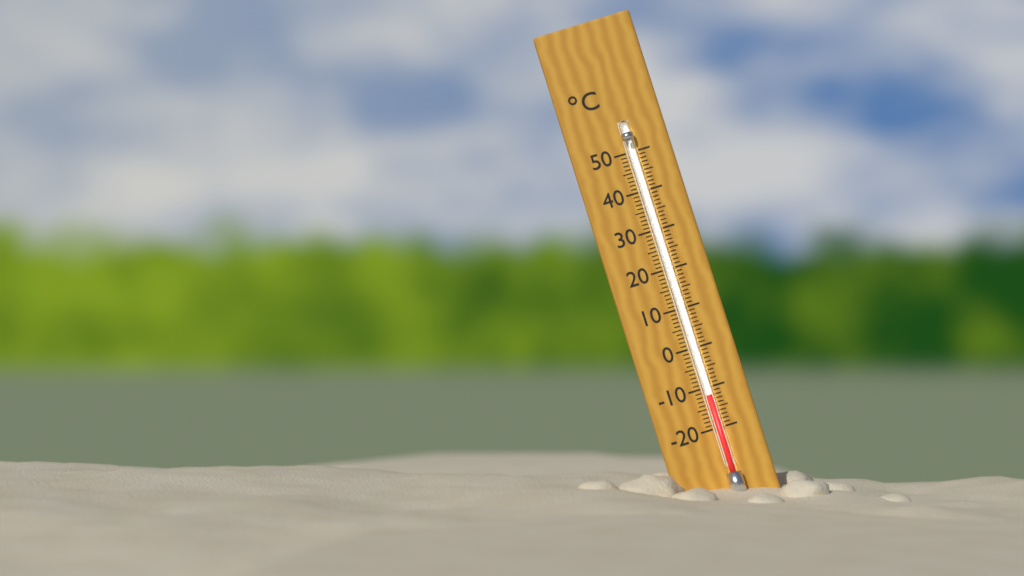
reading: -12 °C
